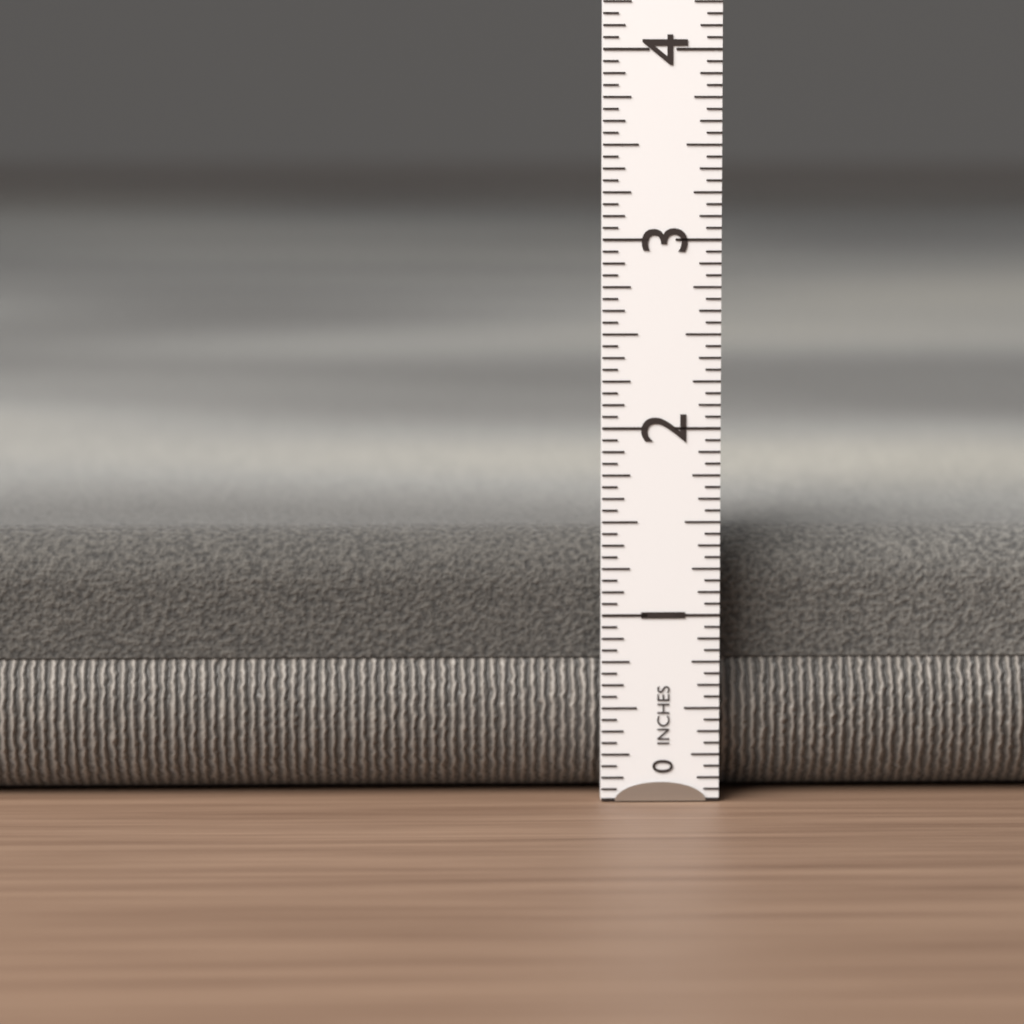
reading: 1.4375 in
